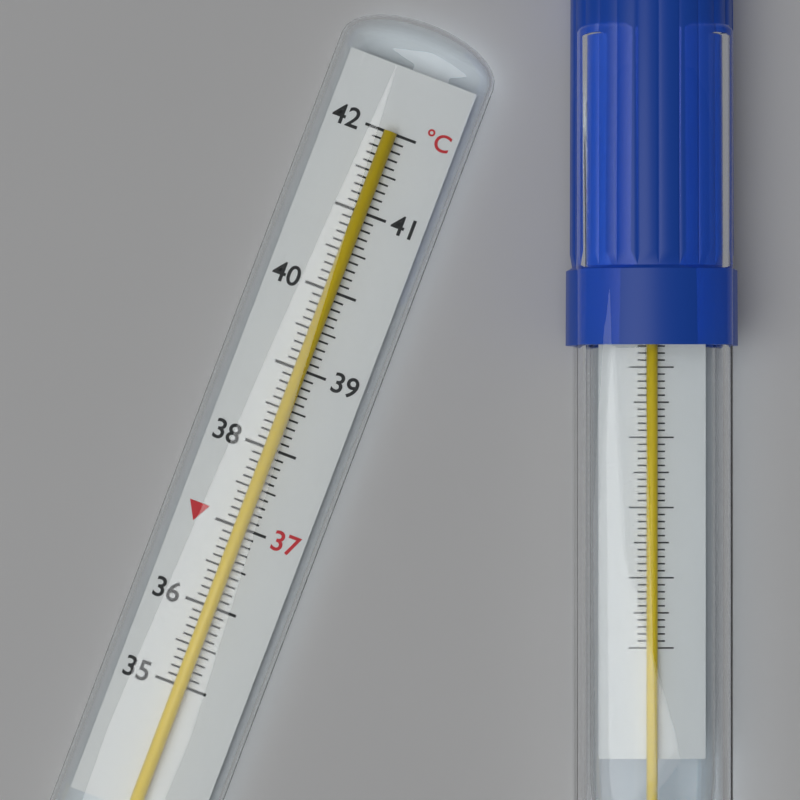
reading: 42.0 °C
